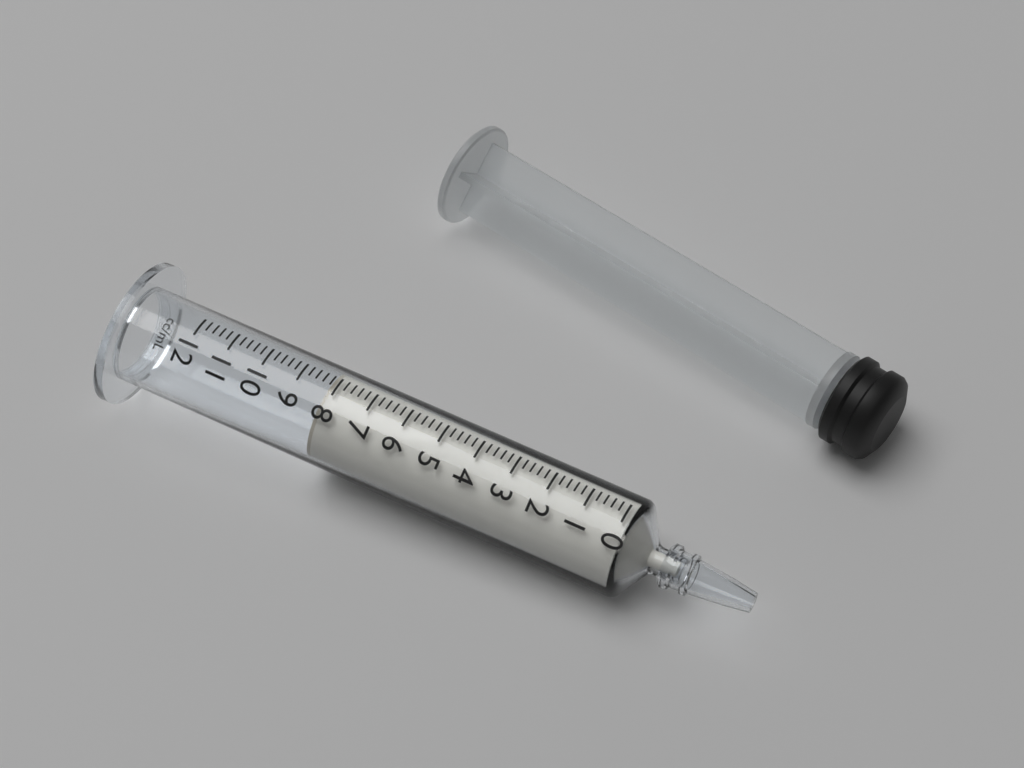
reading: 8.2 ml
